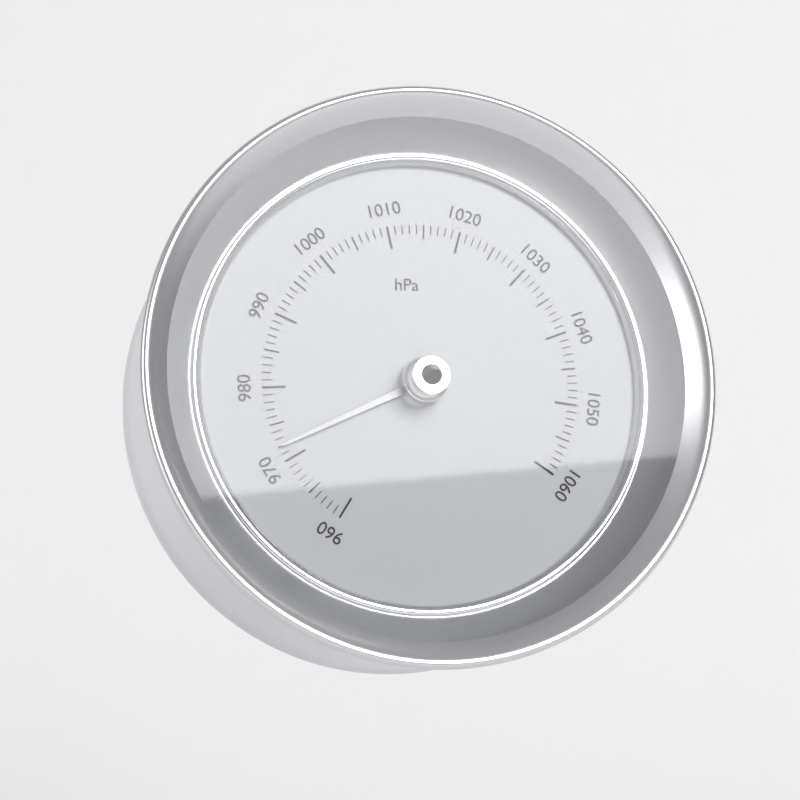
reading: 972 hPa
